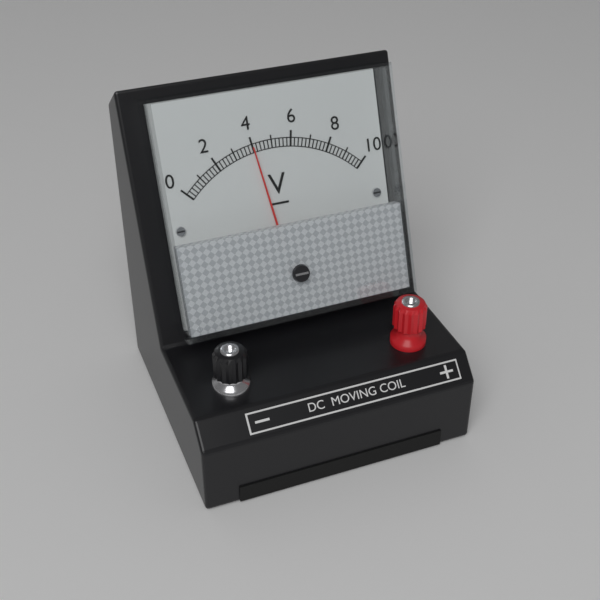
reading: 4.0 V
